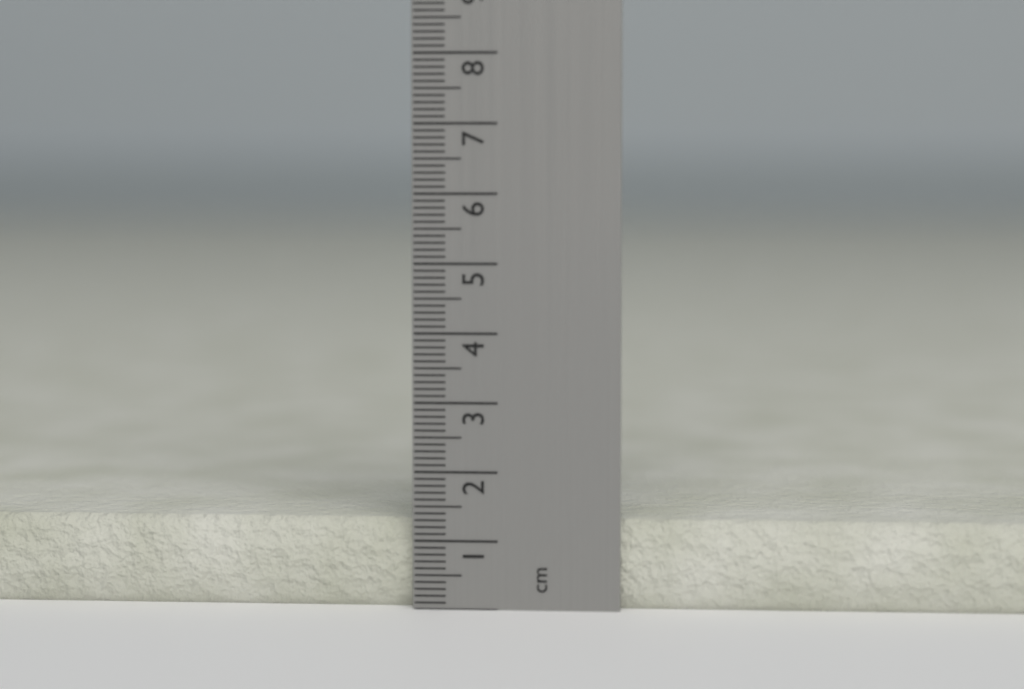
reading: 1.3 cm
